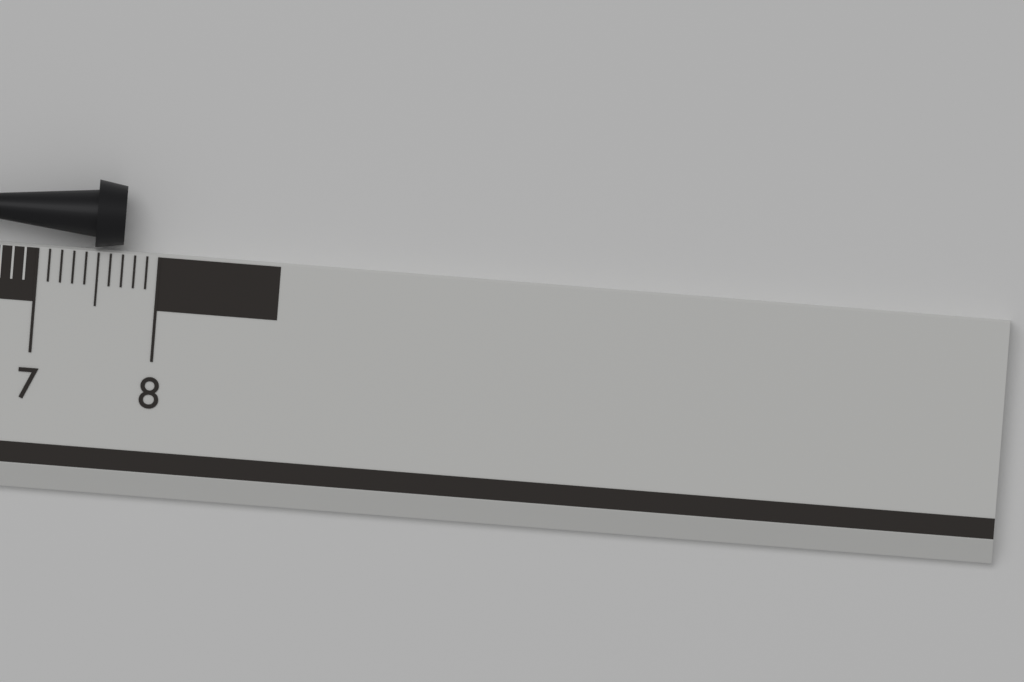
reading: 7.7 cm
